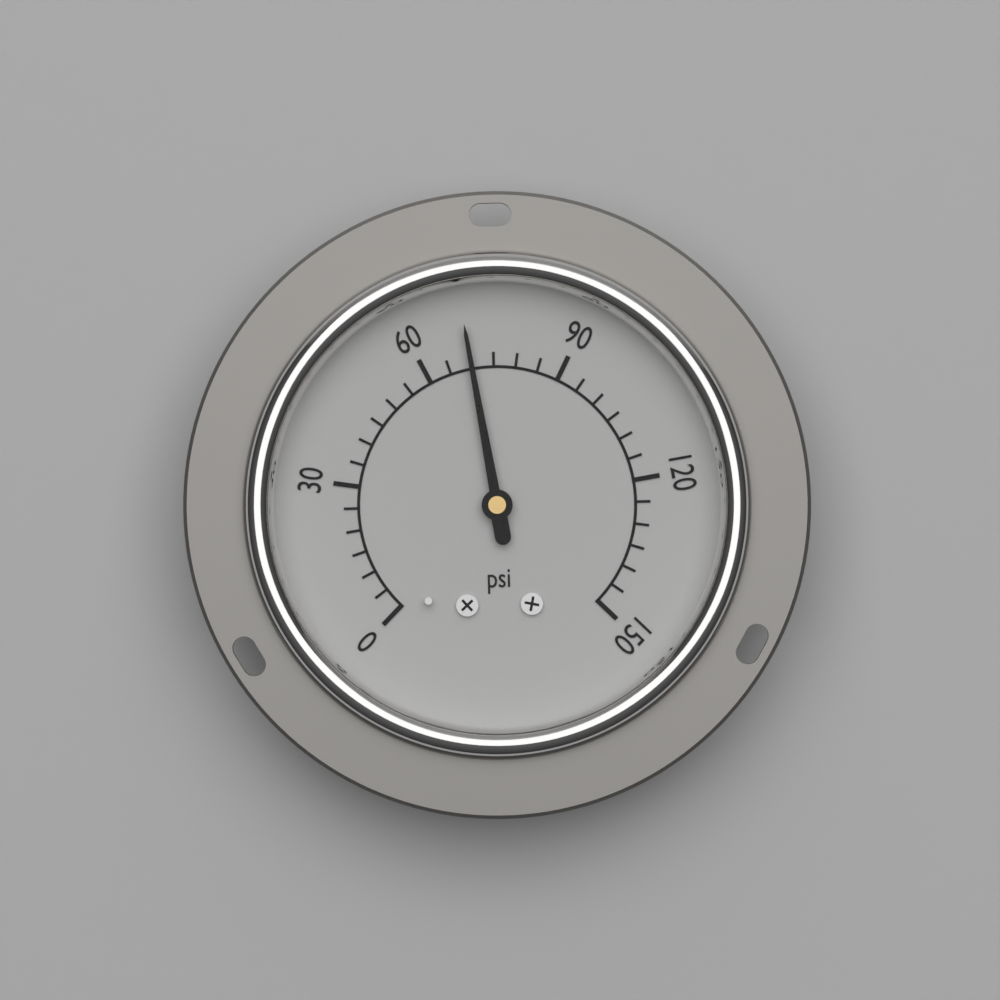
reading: 70 psi
